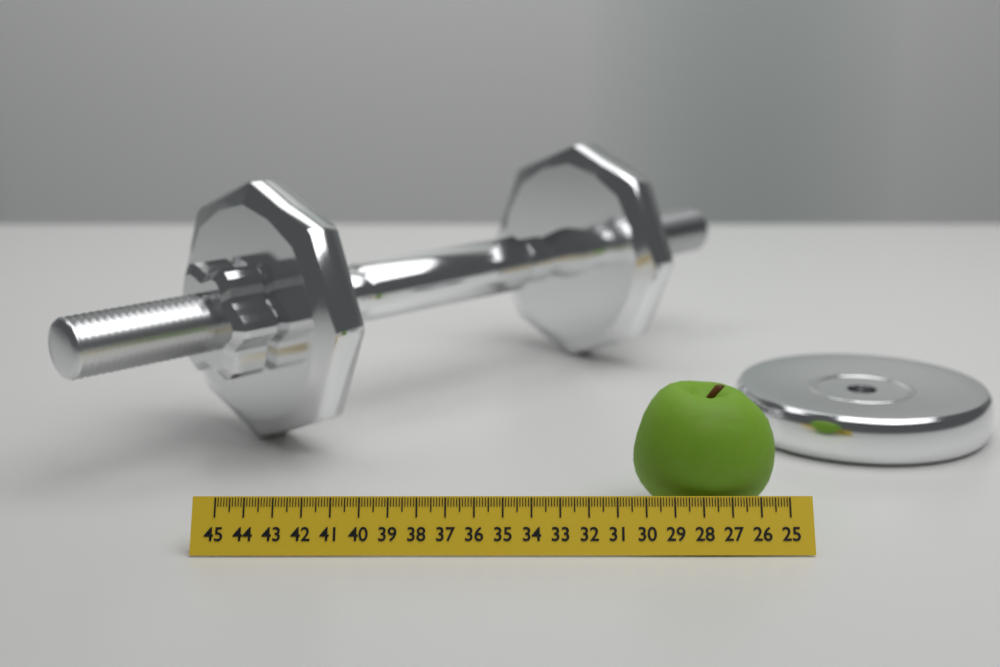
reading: 30.2 (no unit)
